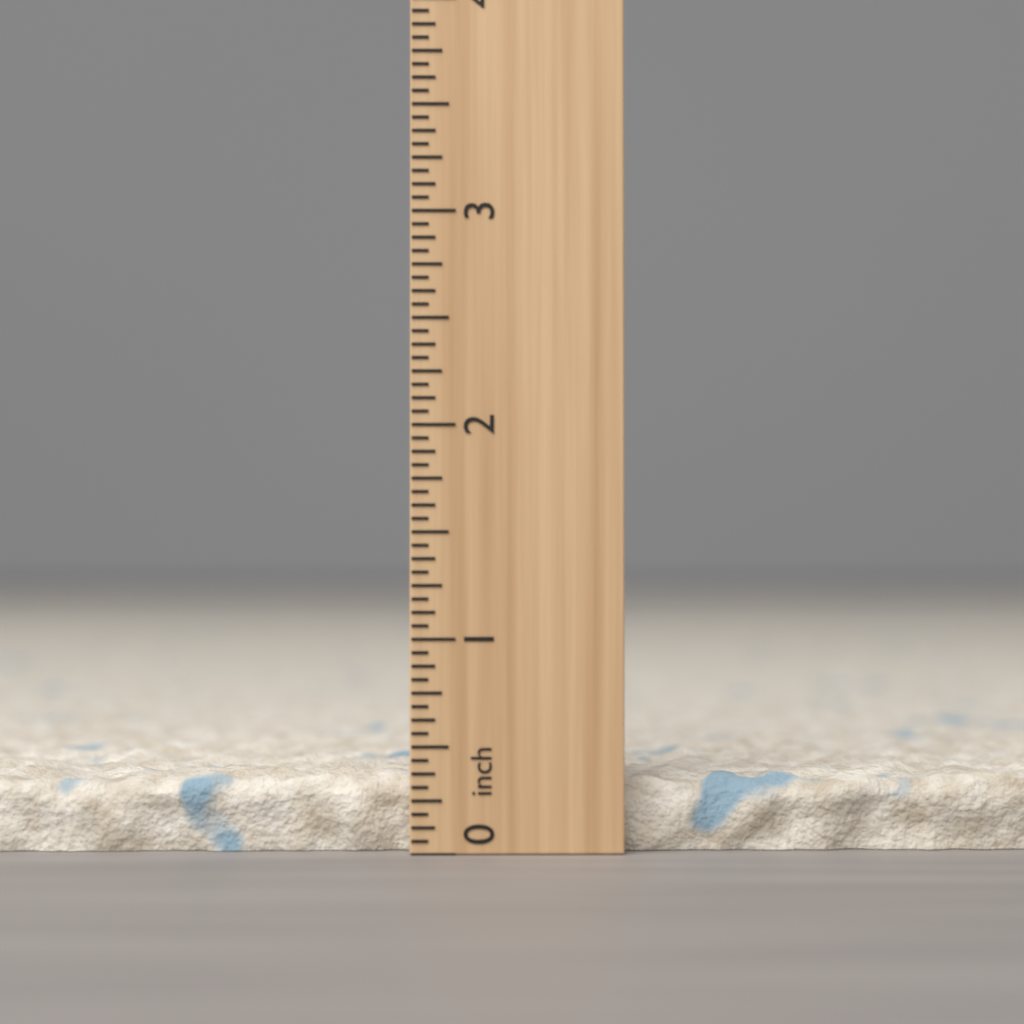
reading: 0.3750 inch
